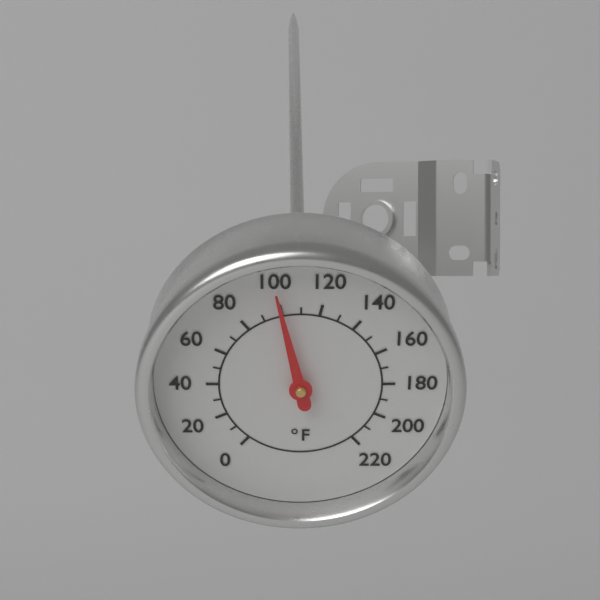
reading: 100 °F
